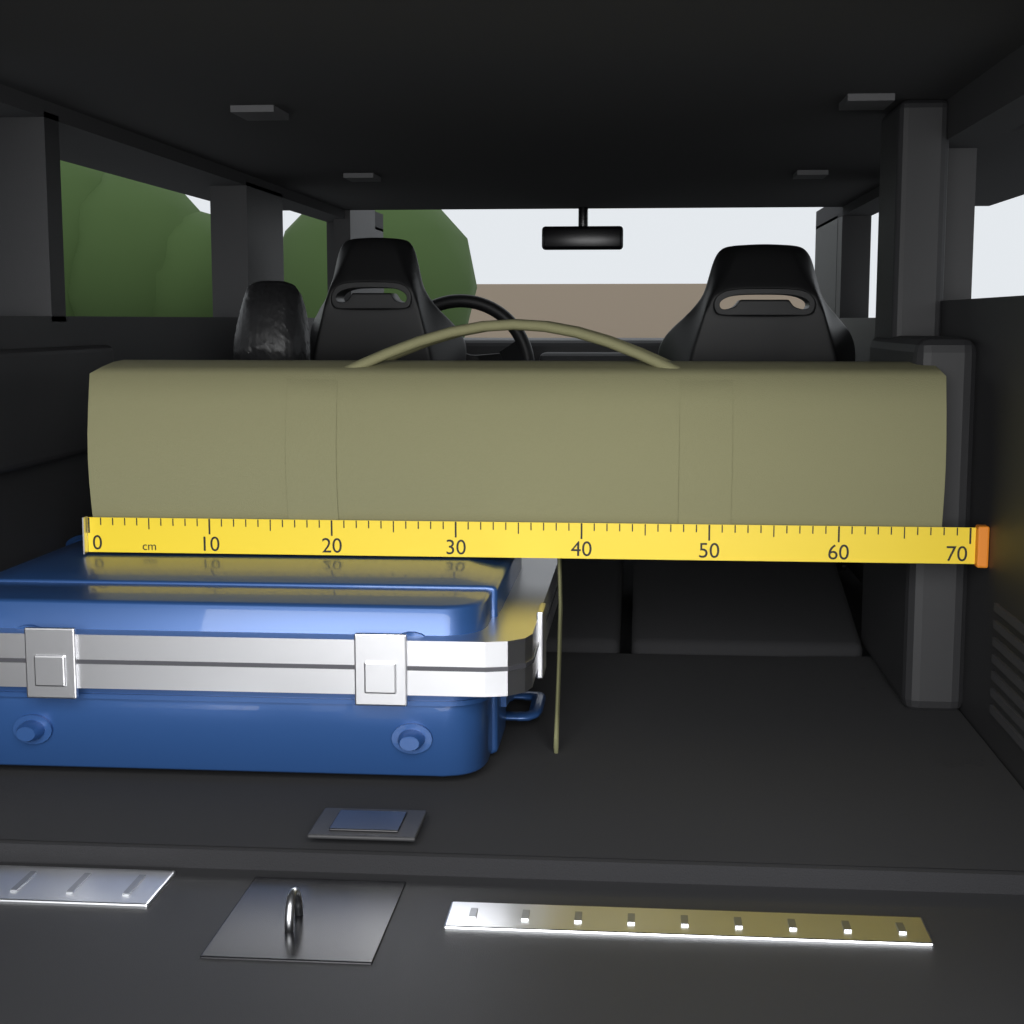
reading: 68 cm
